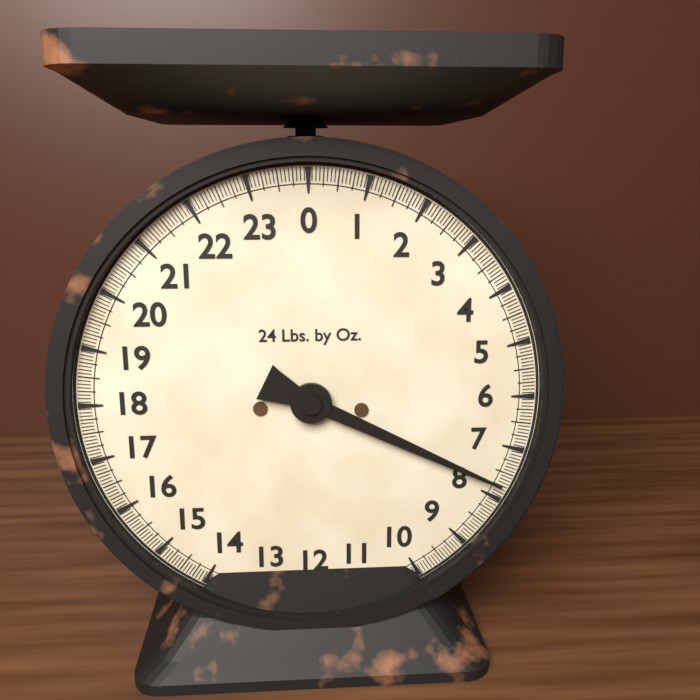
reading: 7.7500 lb
